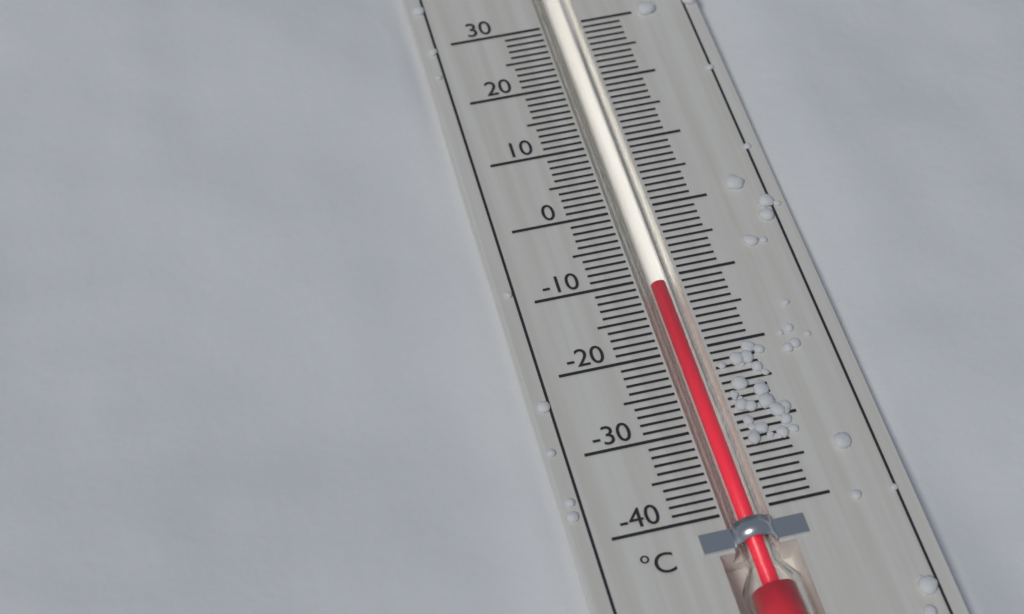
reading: -11 °C
